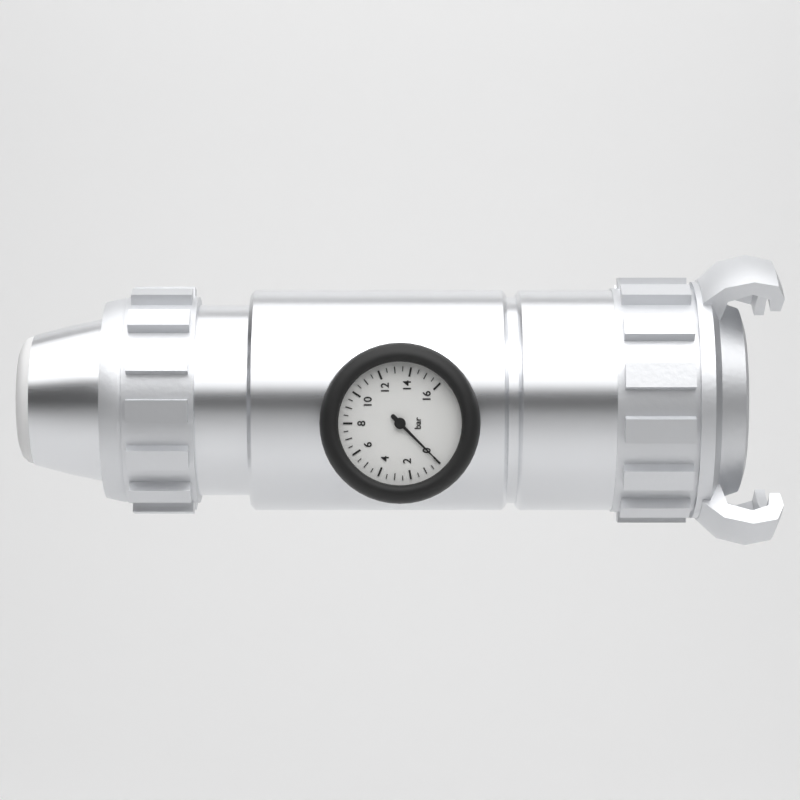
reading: 0.0 bar
